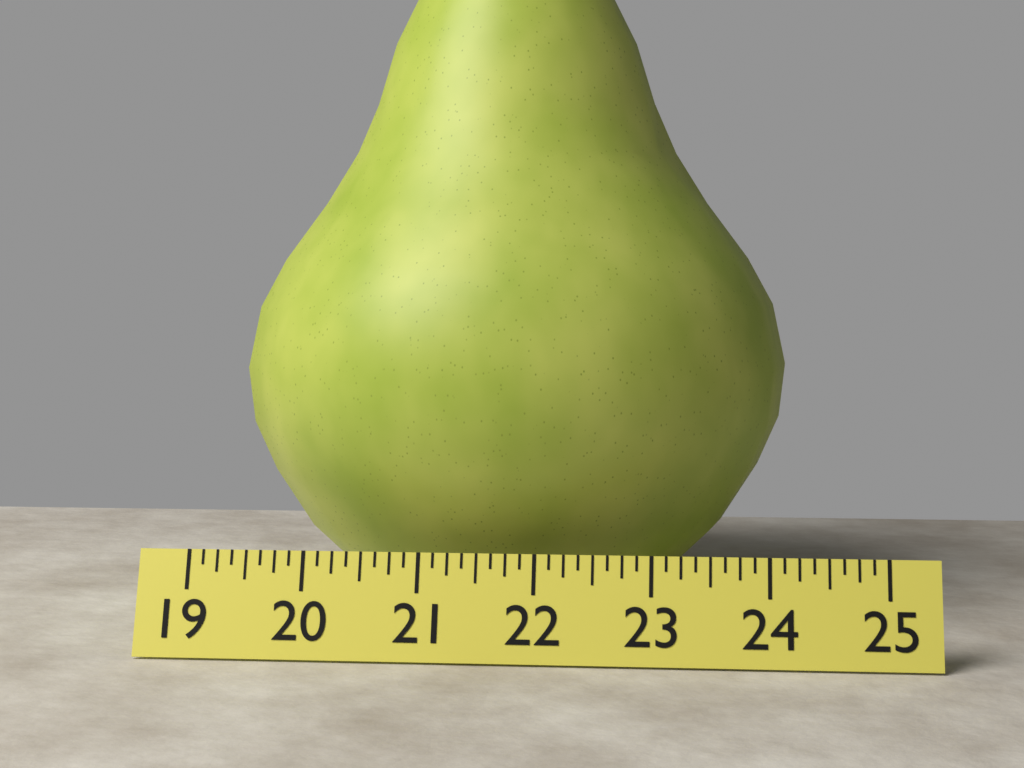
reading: 24.250 (no unit)
